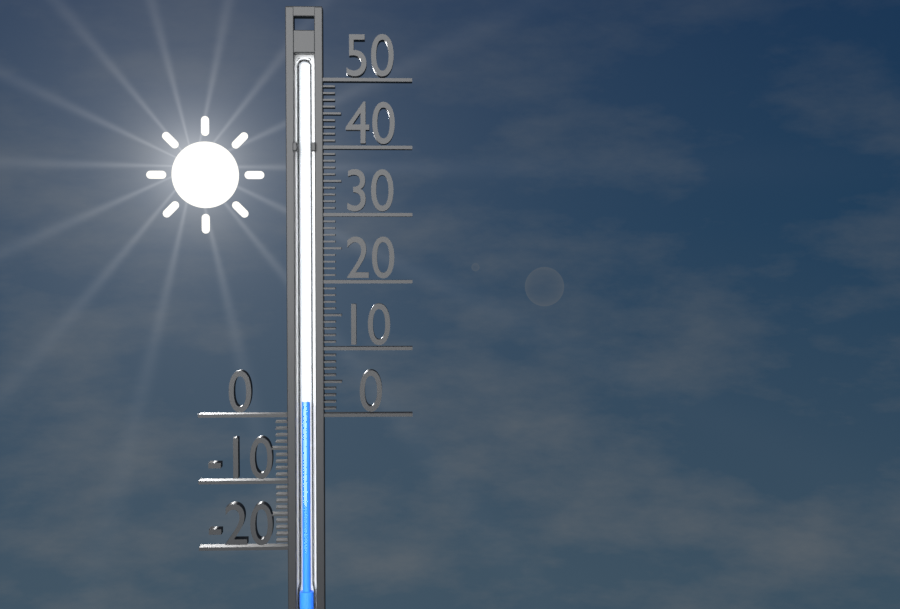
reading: 2 (no unit)
